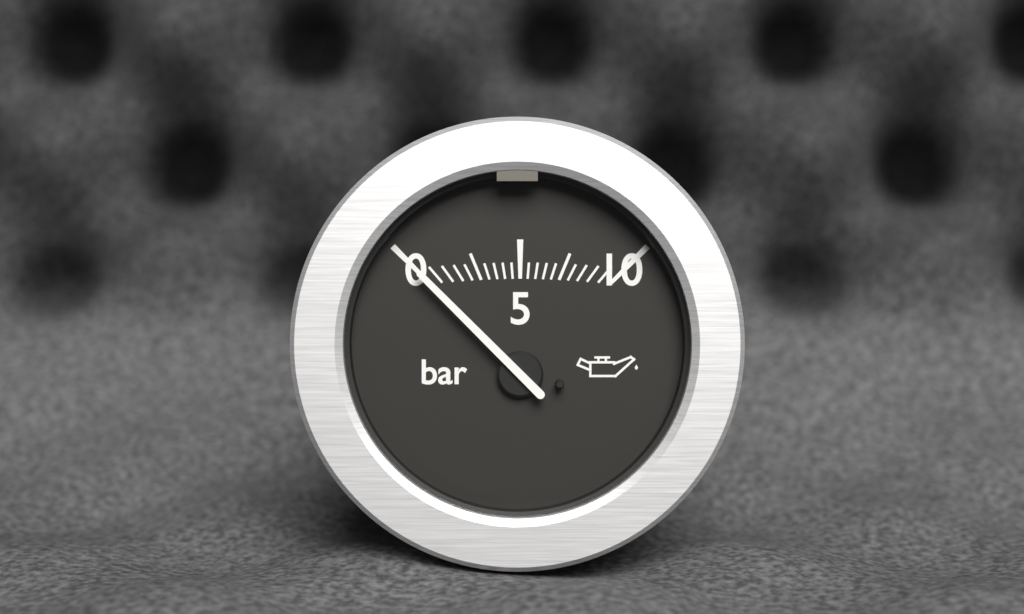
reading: 0.0 bar
